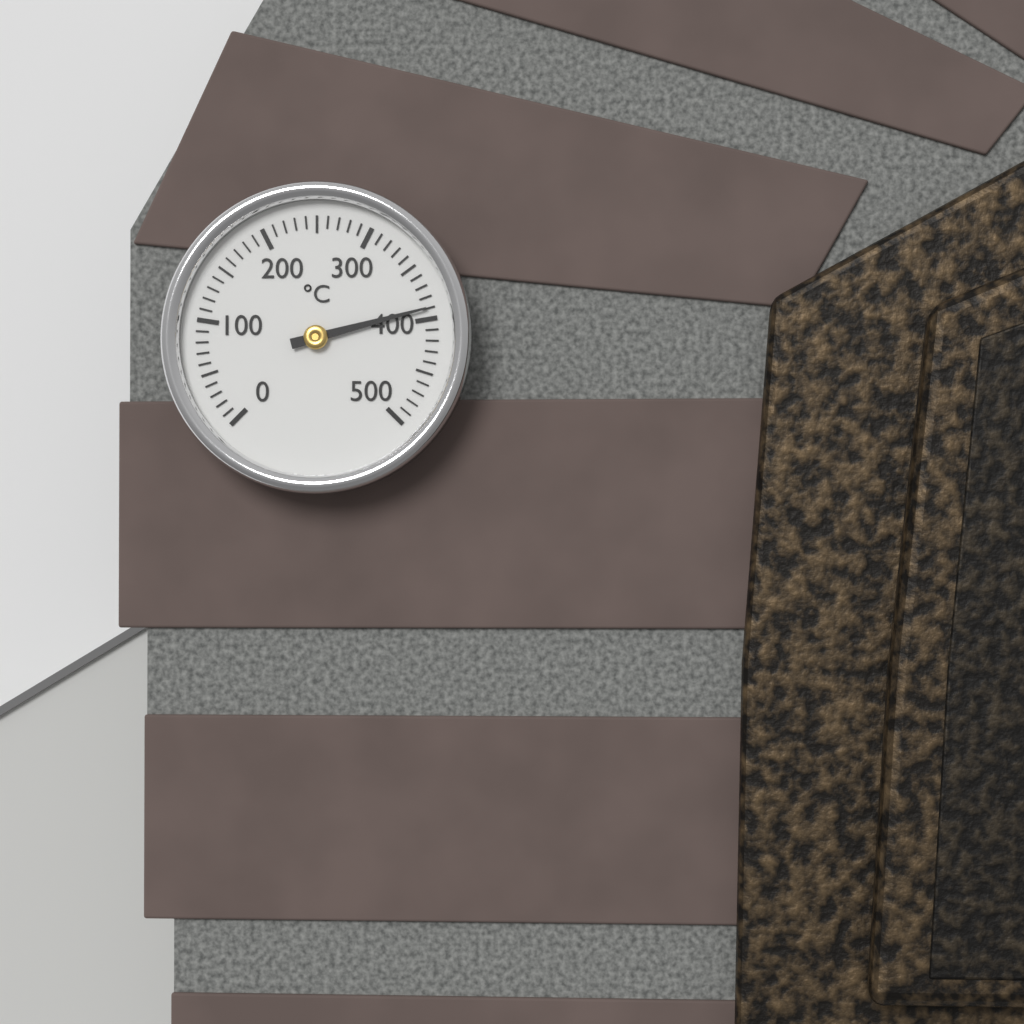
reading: 390 °C
